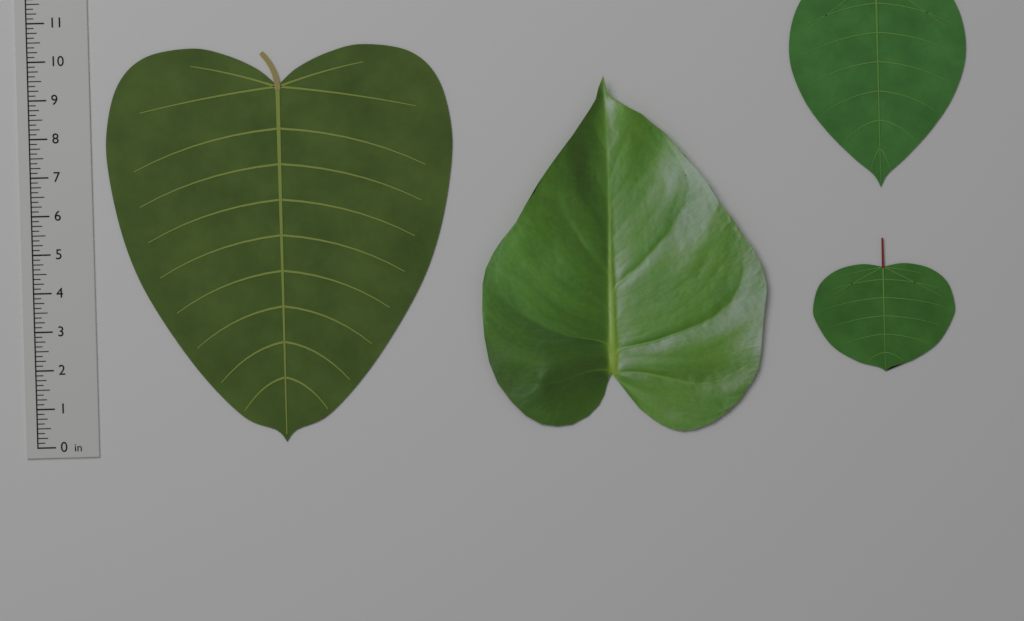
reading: 10.250 in
